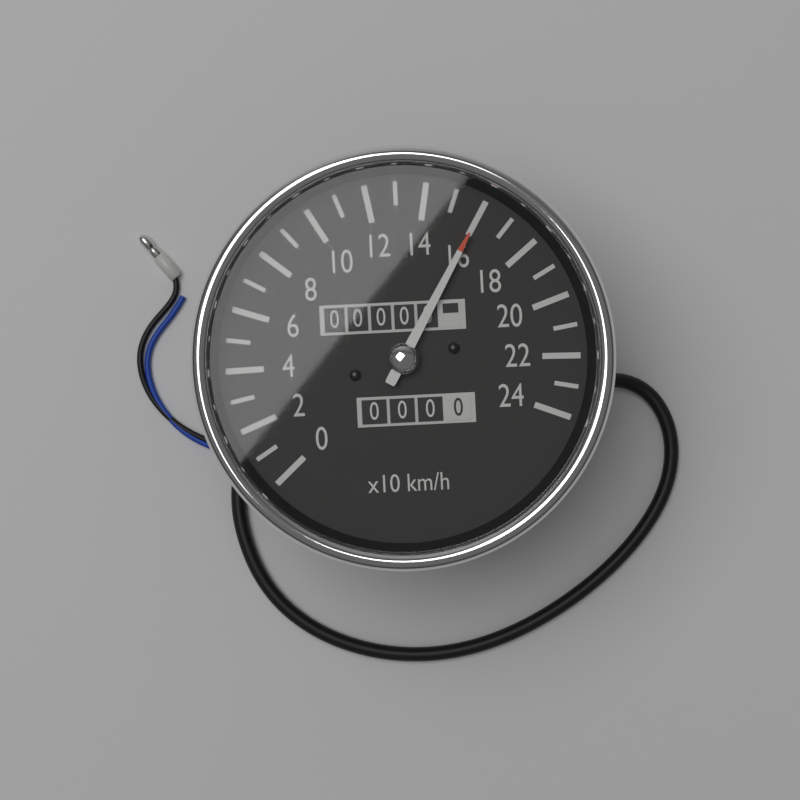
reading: 160 km/h
